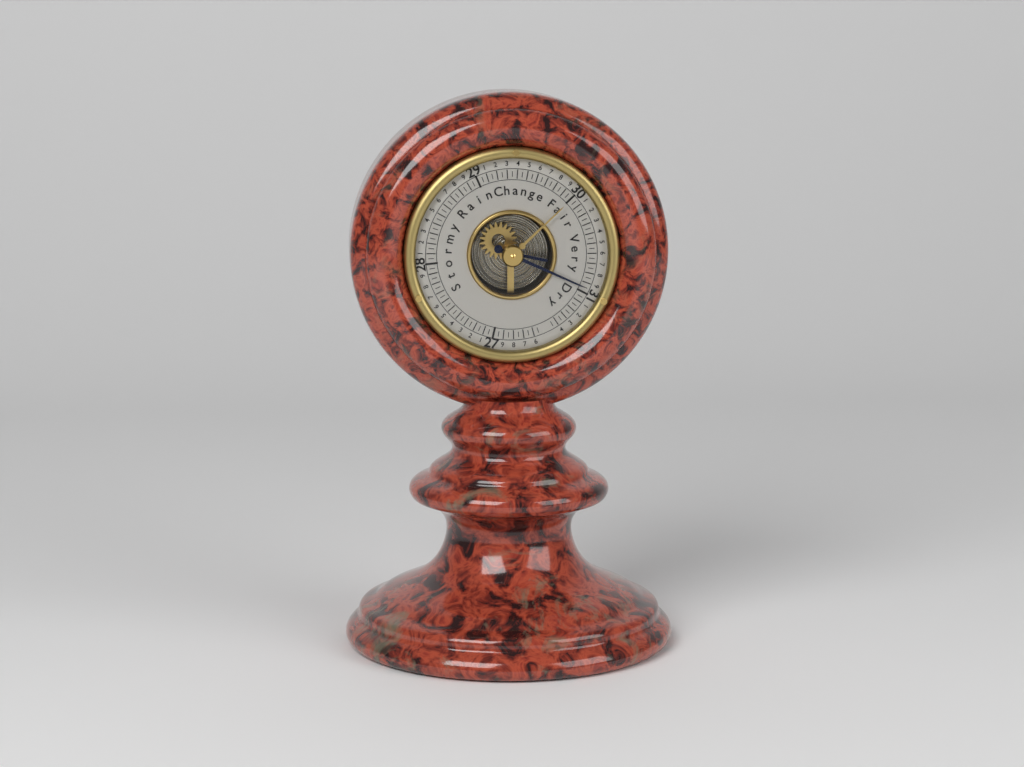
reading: 30.95 (no unit)
